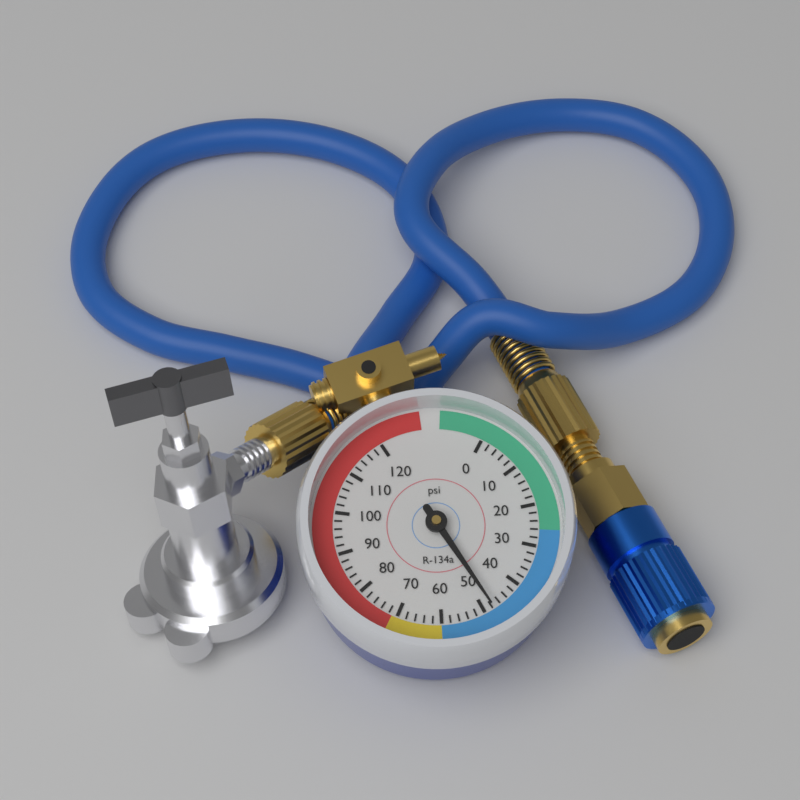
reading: 48 psi
